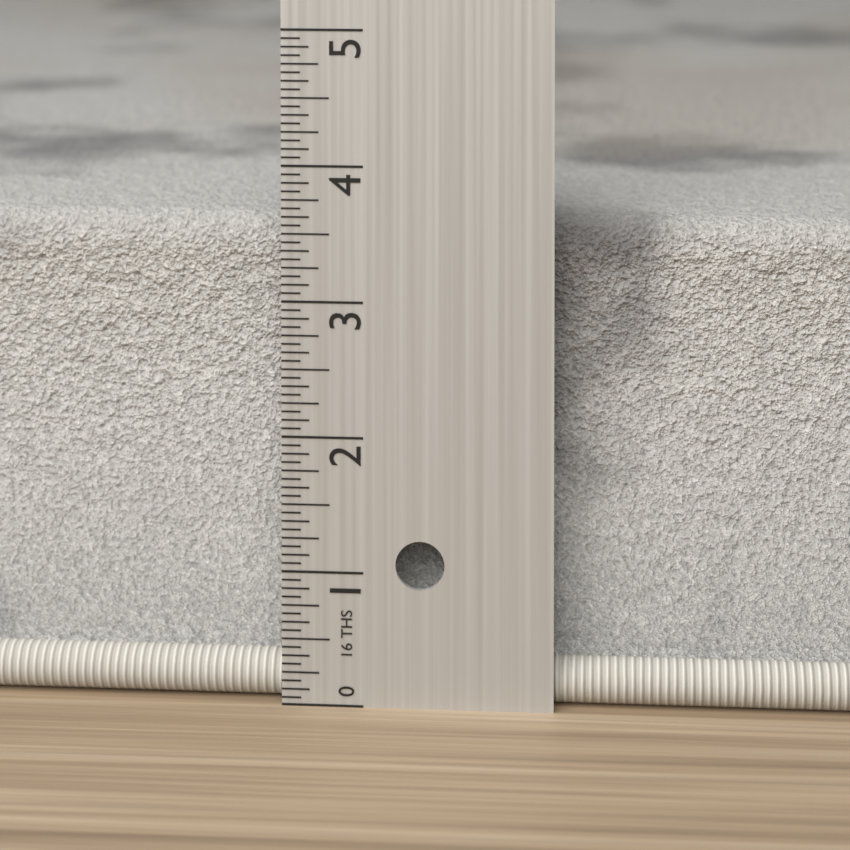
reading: 3.5625 in
